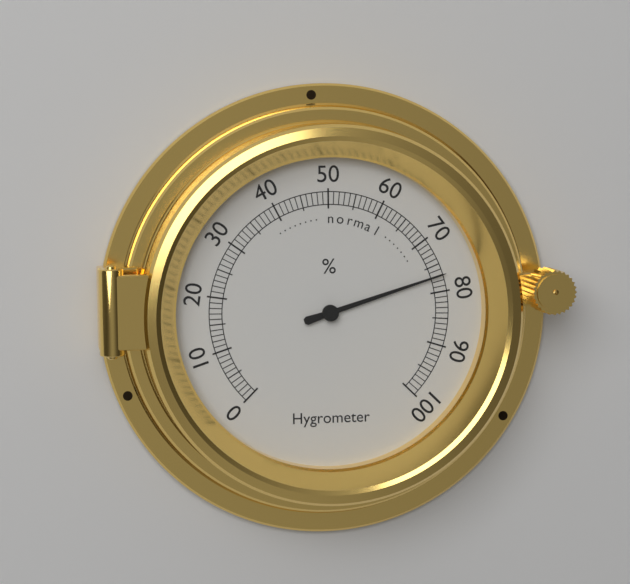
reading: 77 %
